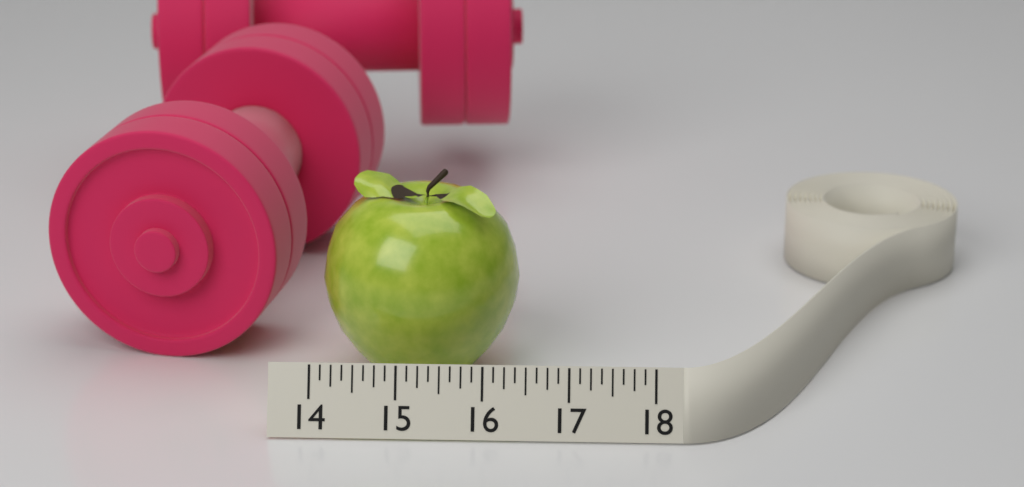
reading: 16.375 (no unit)
